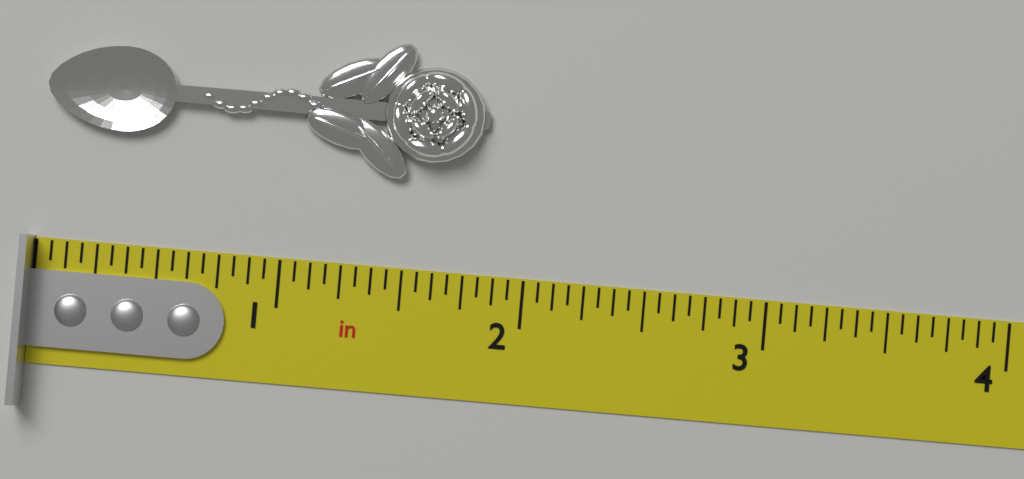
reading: 1.8125 in
